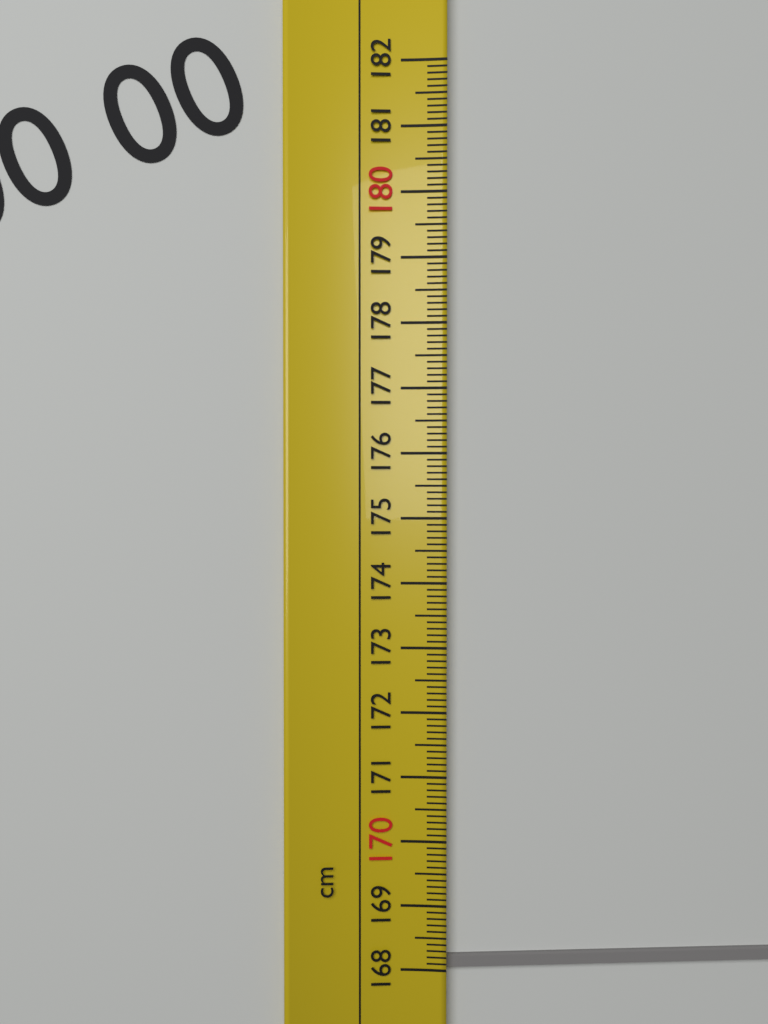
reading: 168.2 cm
